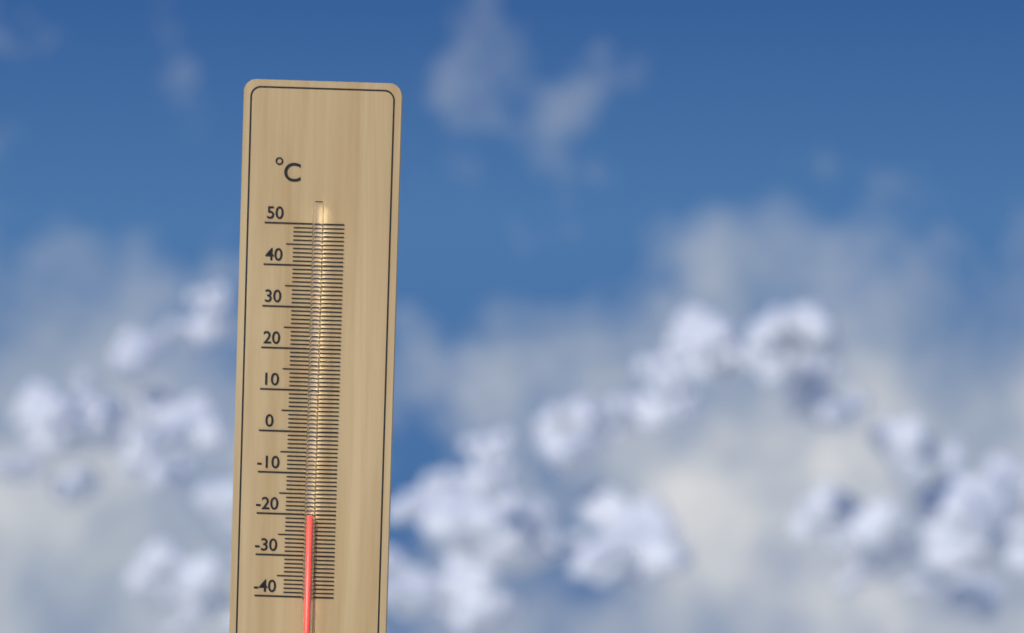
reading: -20 °C
